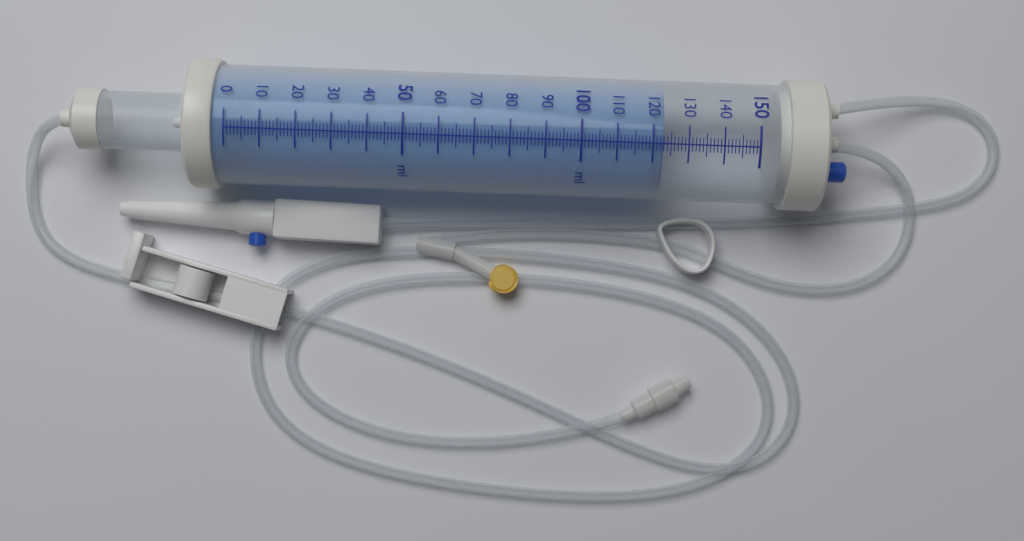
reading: 123 ml
